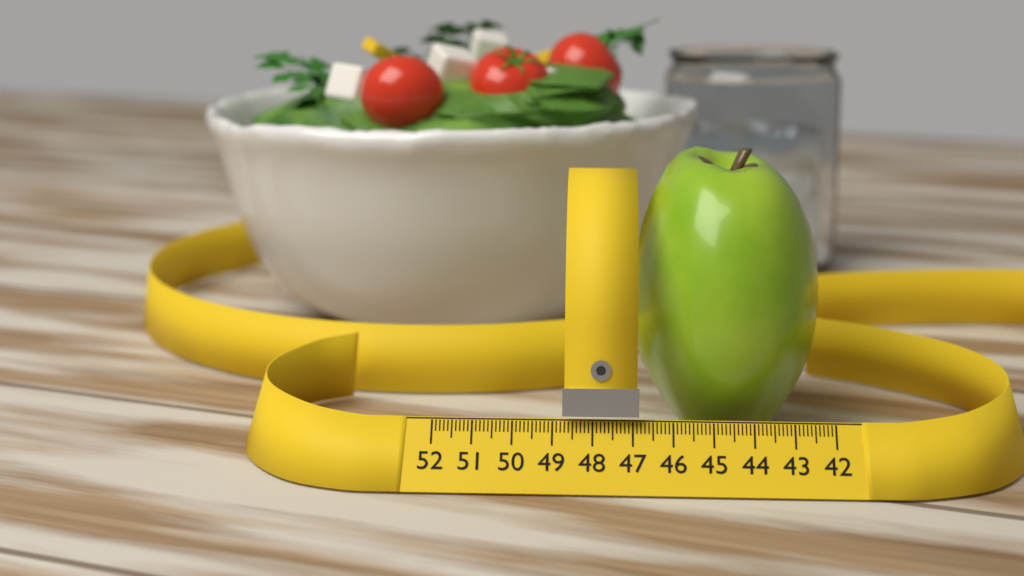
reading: 47.0 (no unit)
